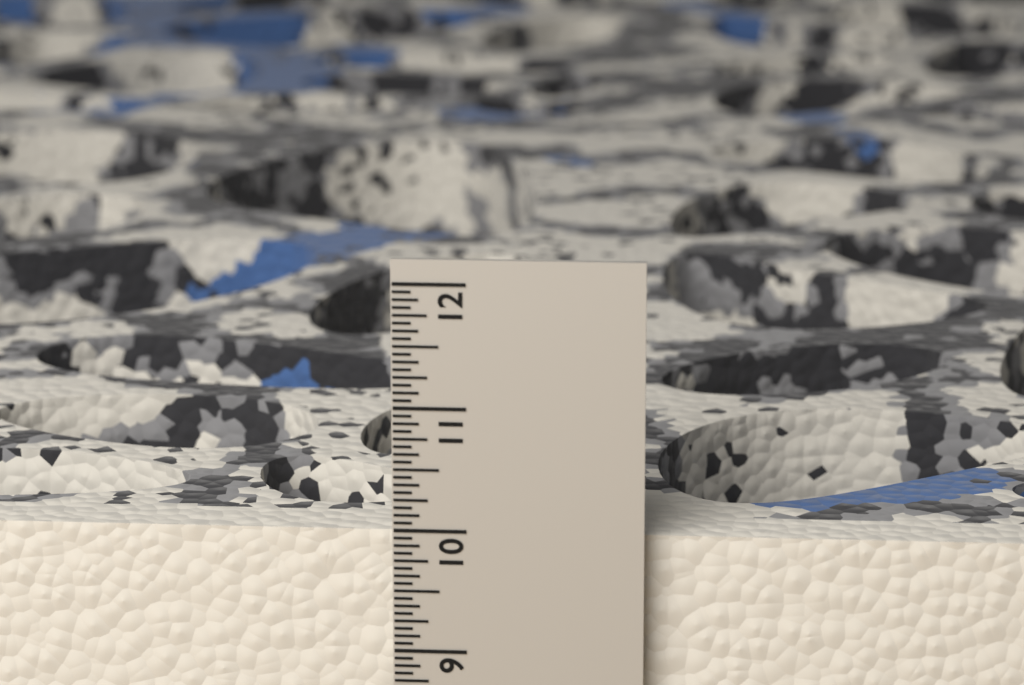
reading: 9.9375 in
